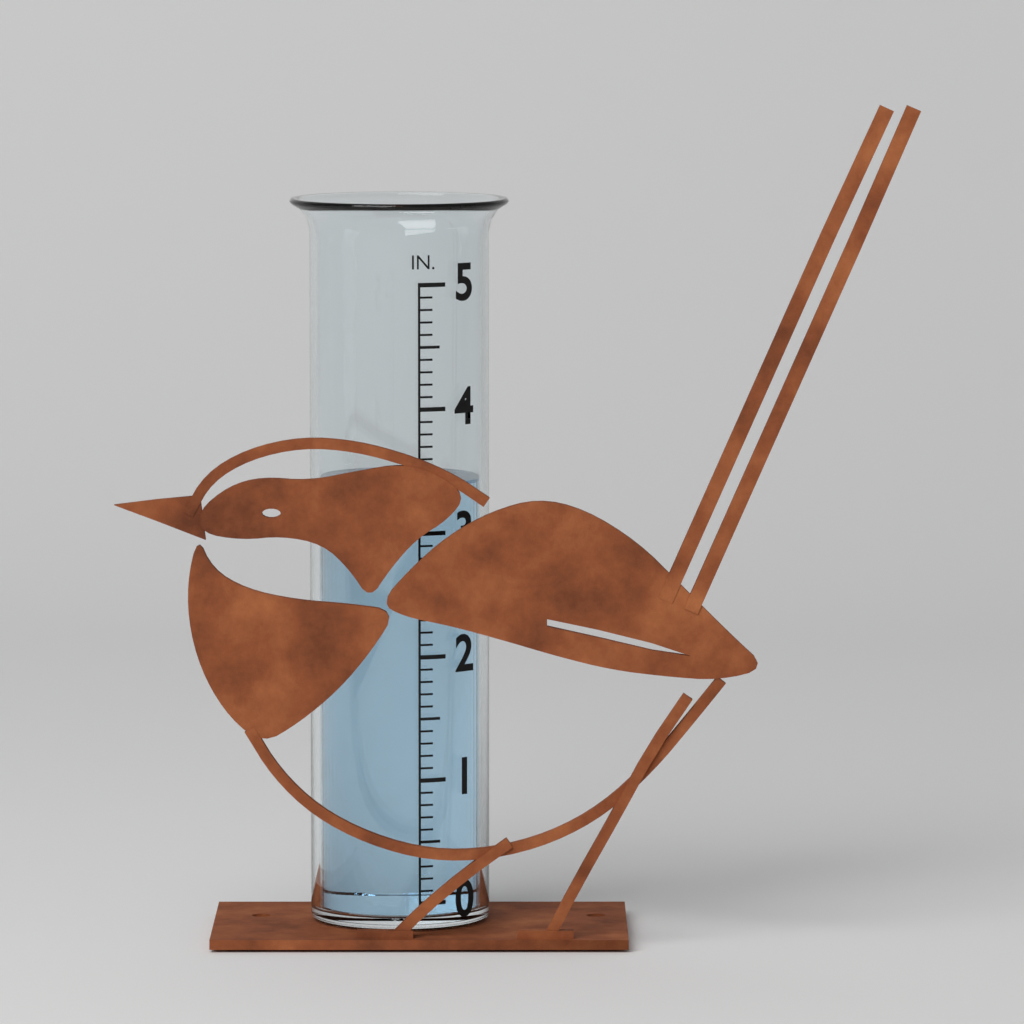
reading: 3.4 in
